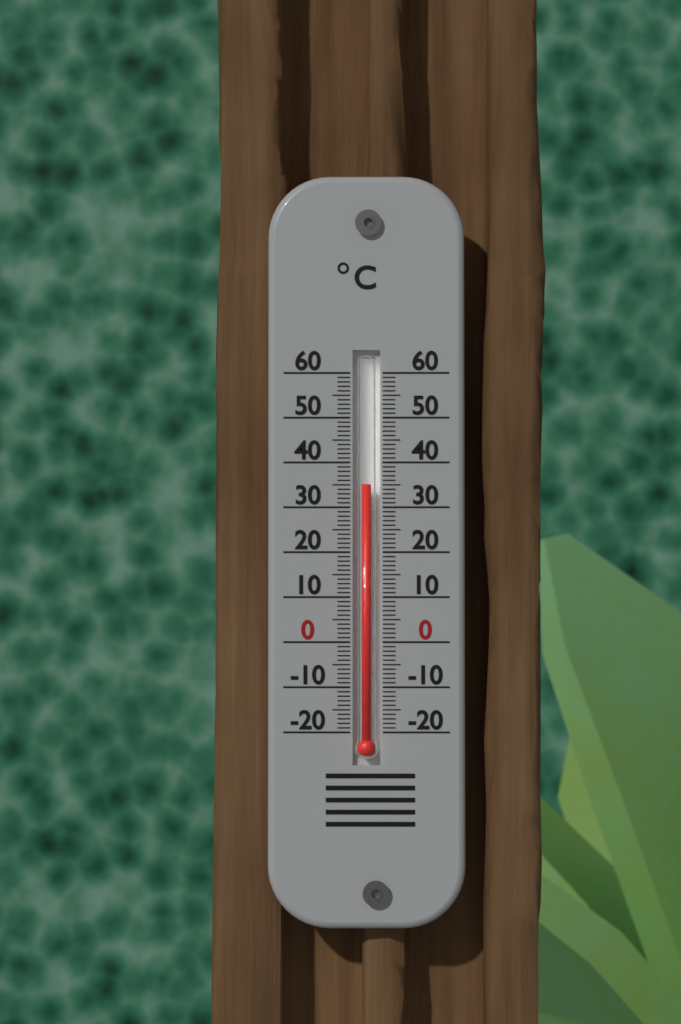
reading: 35 °C
